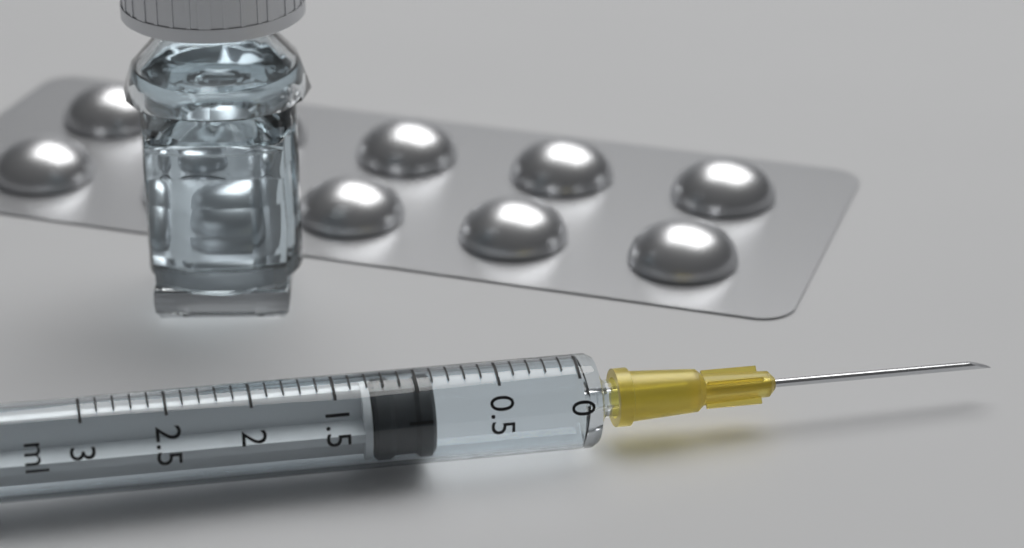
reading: 0.9 ml
